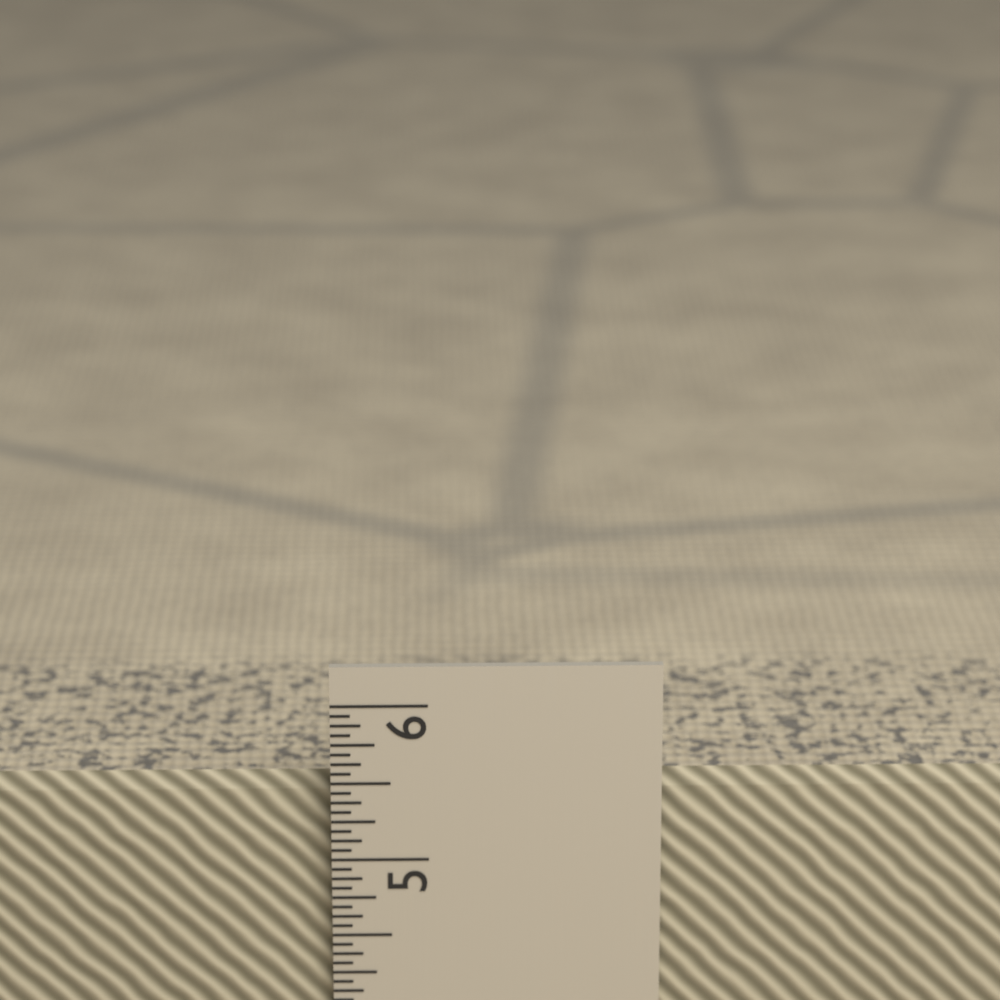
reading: 5.5000 in
